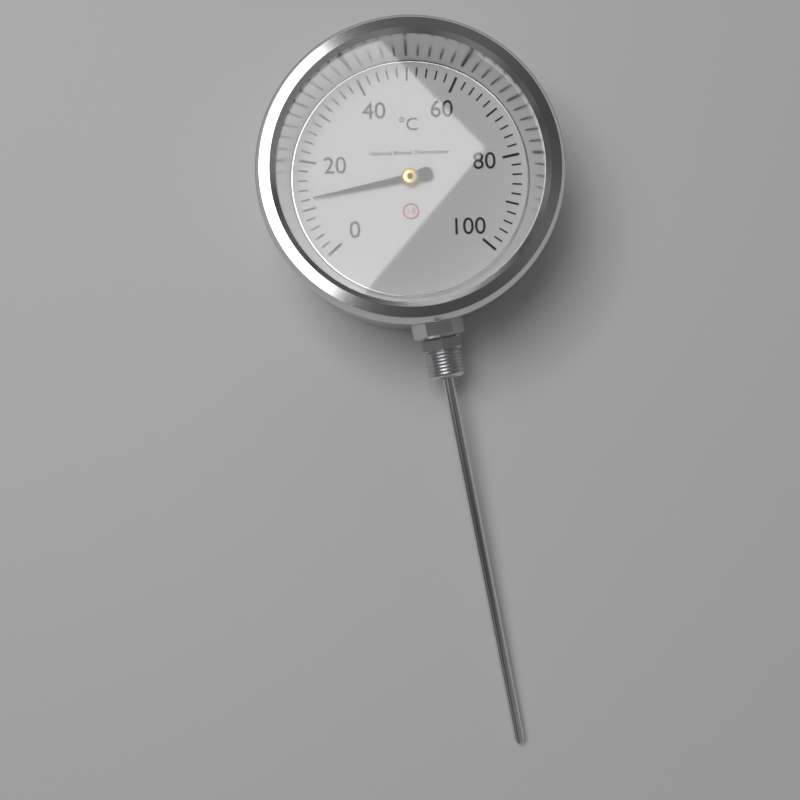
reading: 12 °C
